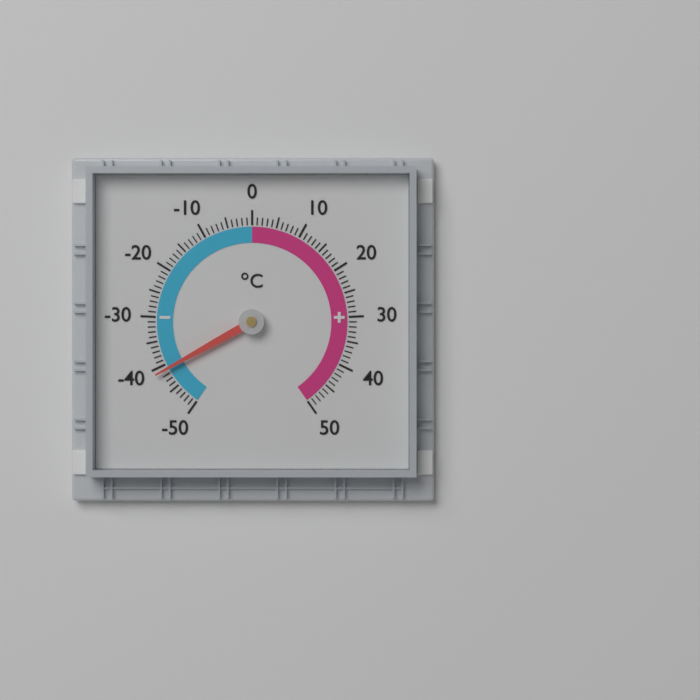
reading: -41 °C
